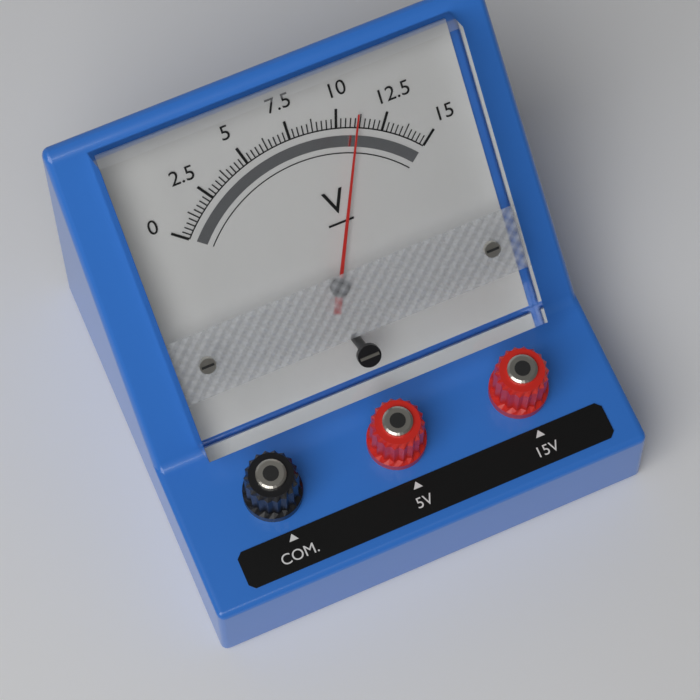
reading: 11.00 V
